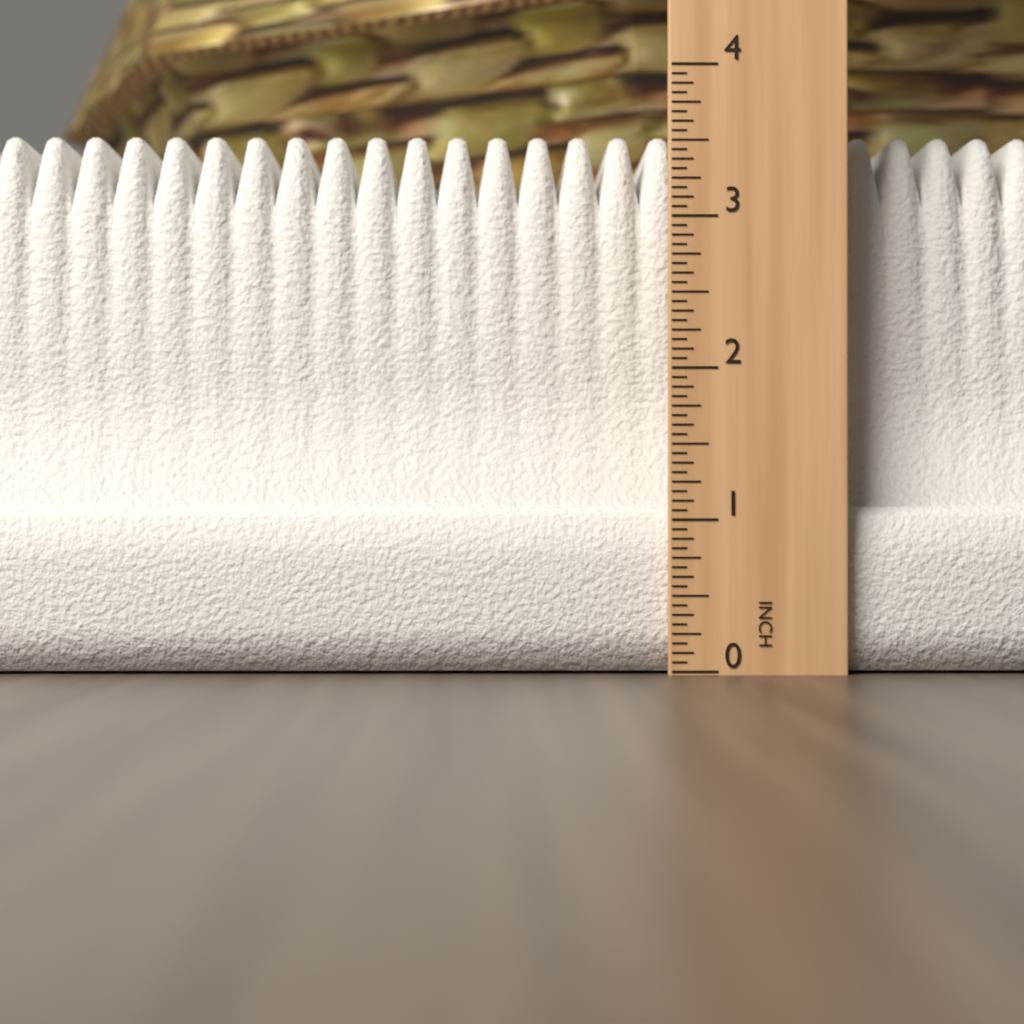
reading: 3.6250 in
